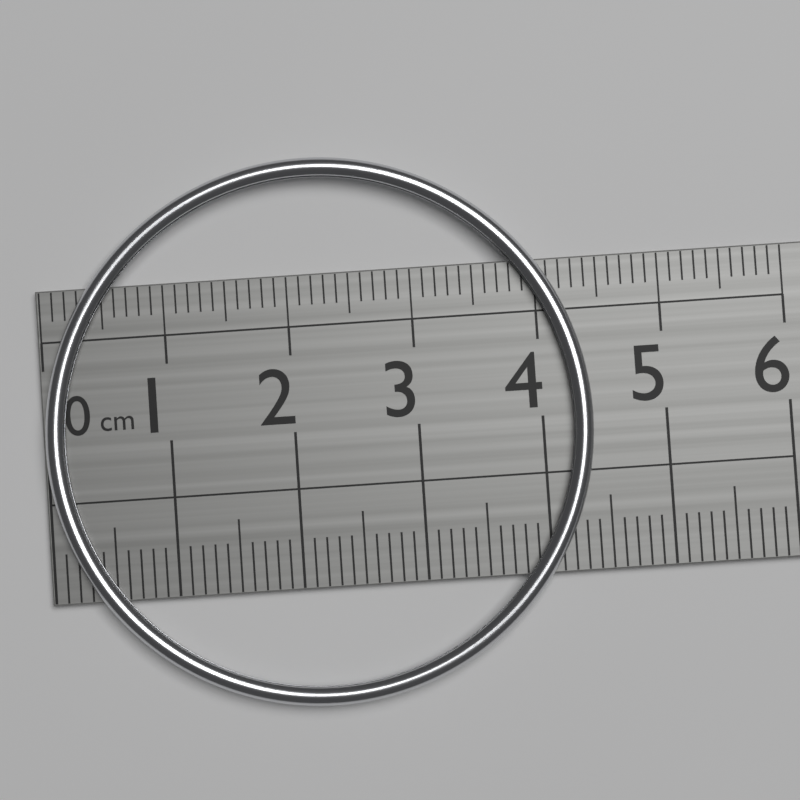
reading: 4.4 cm
